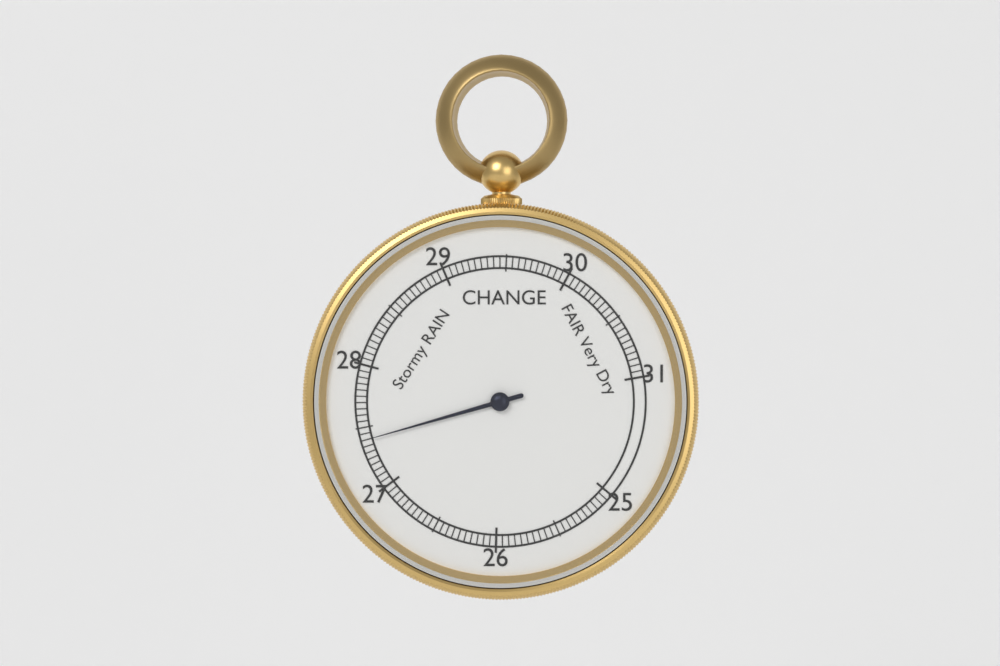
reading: 27.40 inHg
